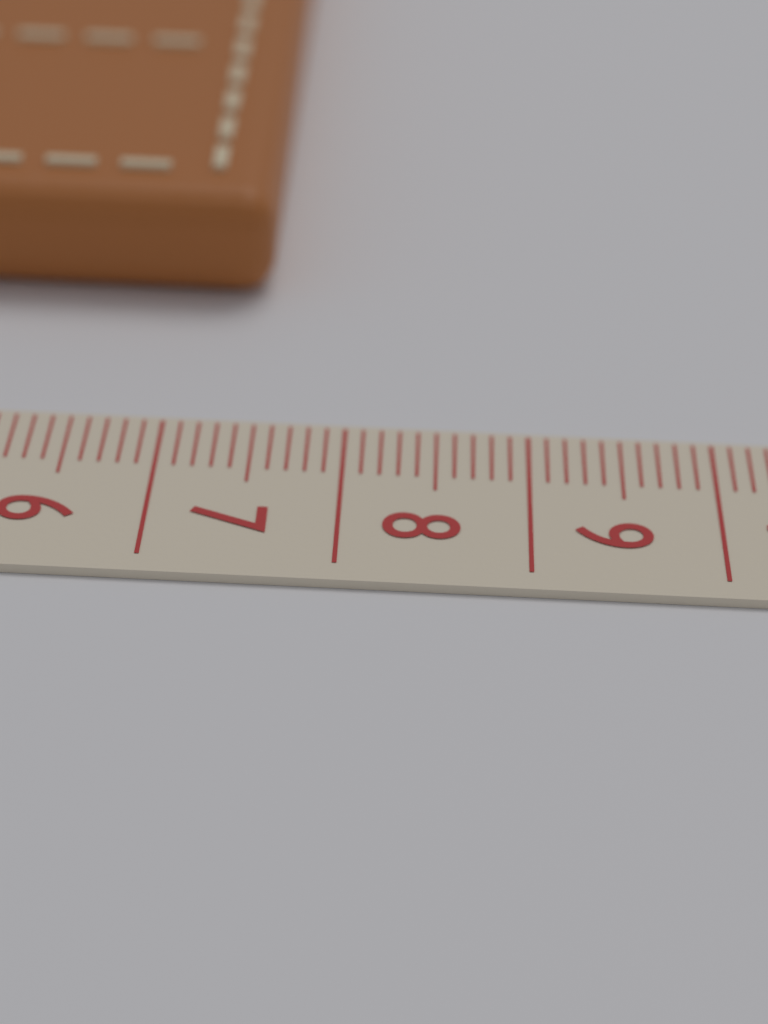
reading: 7.5 cm
